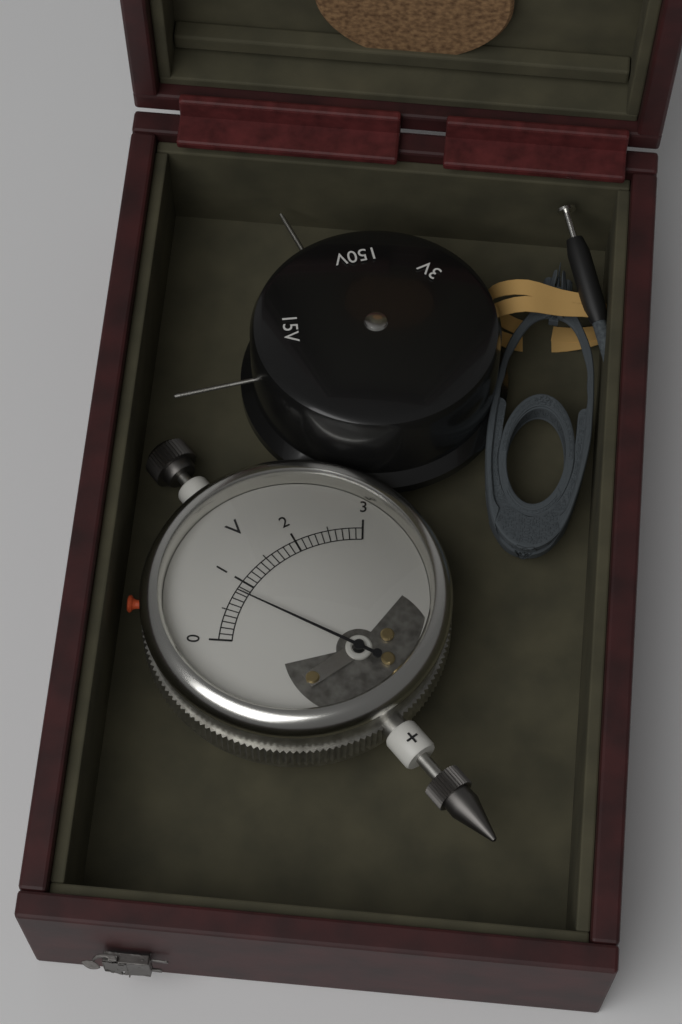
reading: 0.8 V
